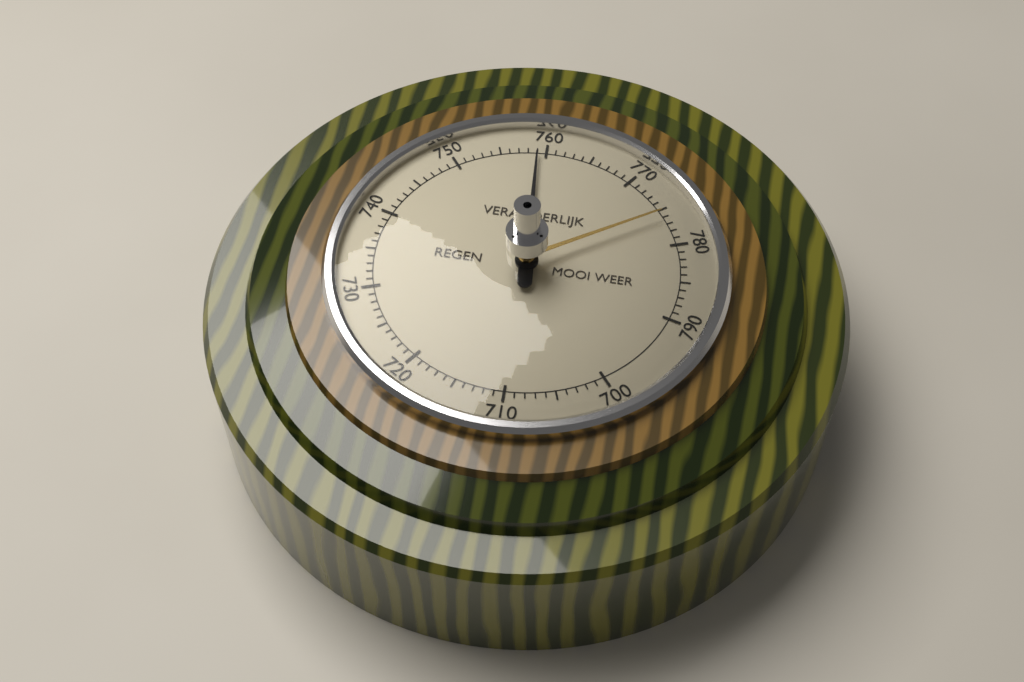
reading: 759 (no unit)
